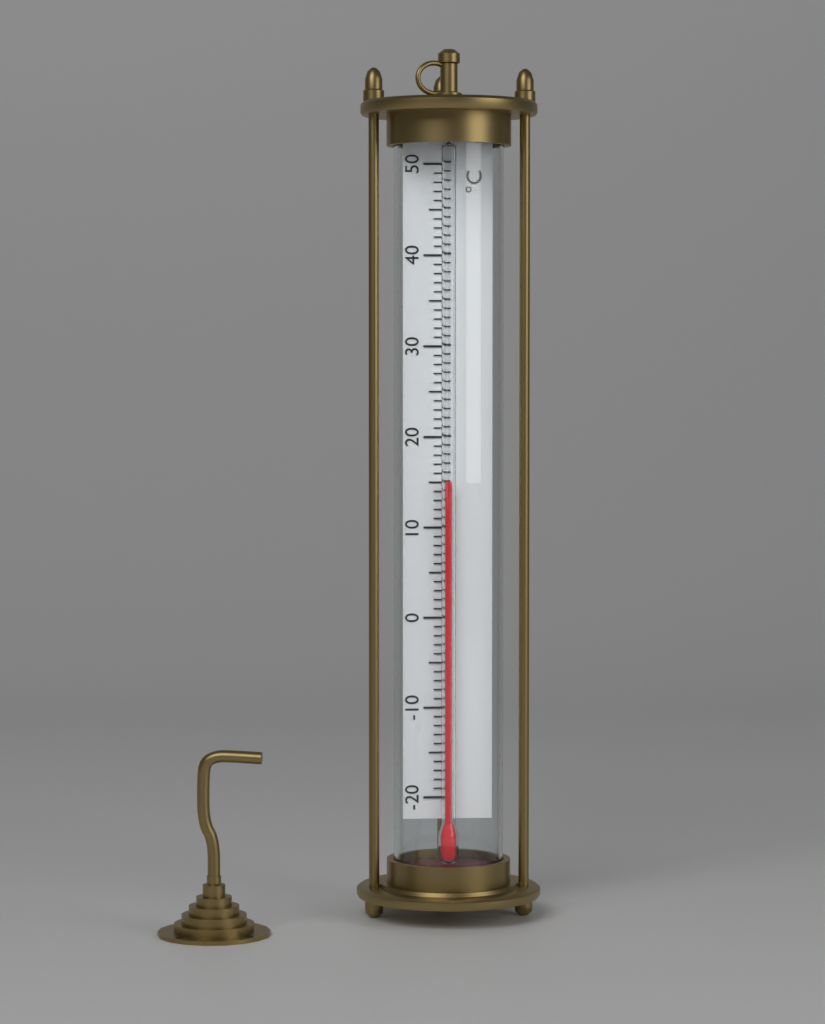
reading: 15 °C
